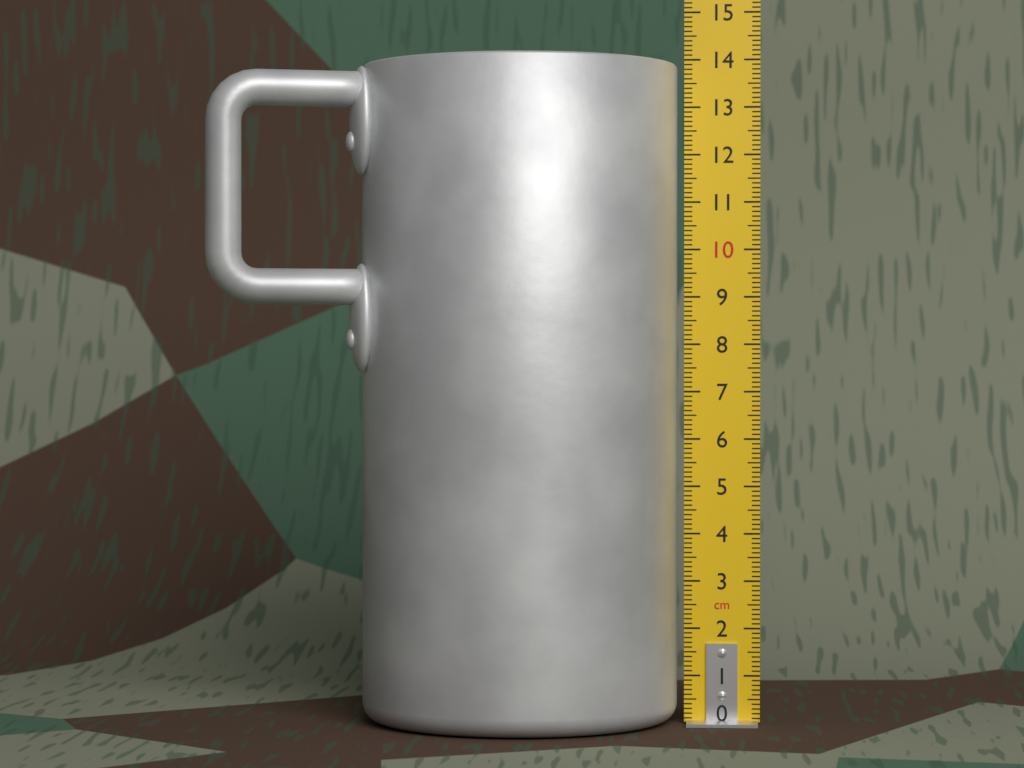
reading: 13.9 cm
